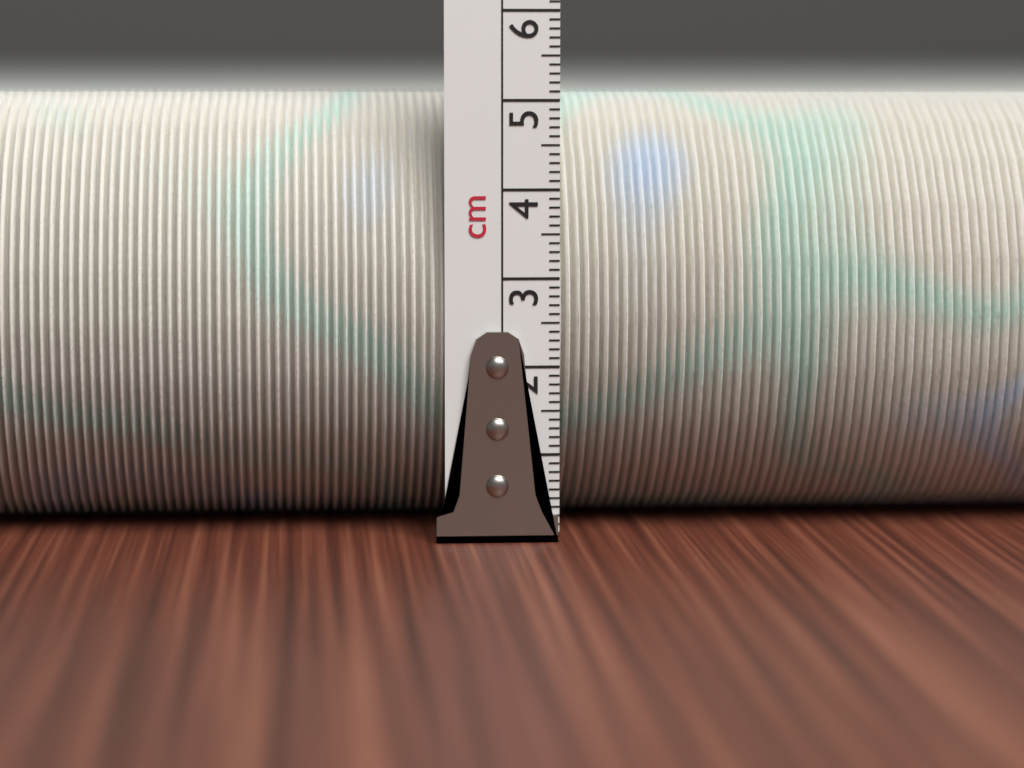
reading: 5.1 cm
